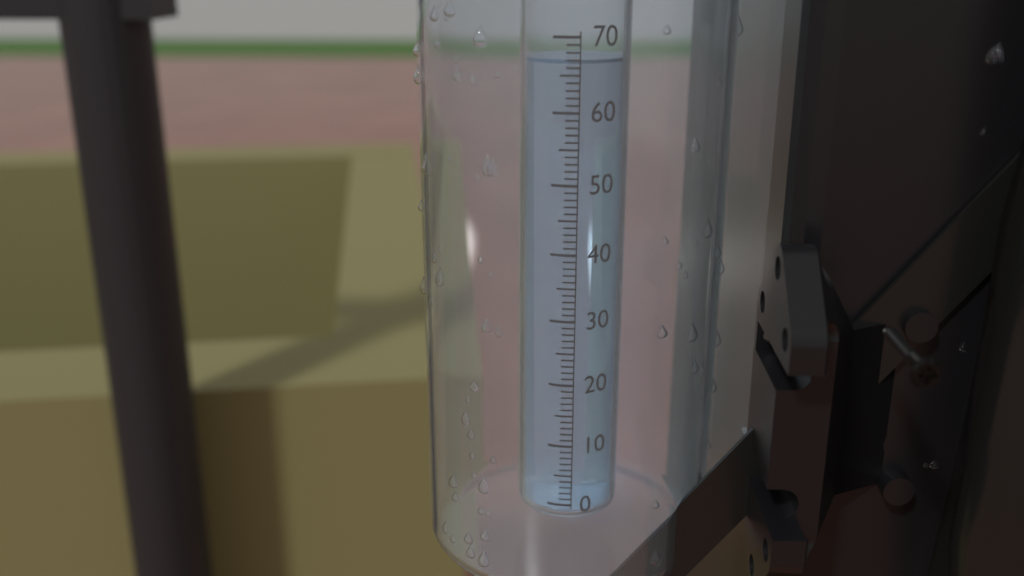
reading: 67 (no unit)
